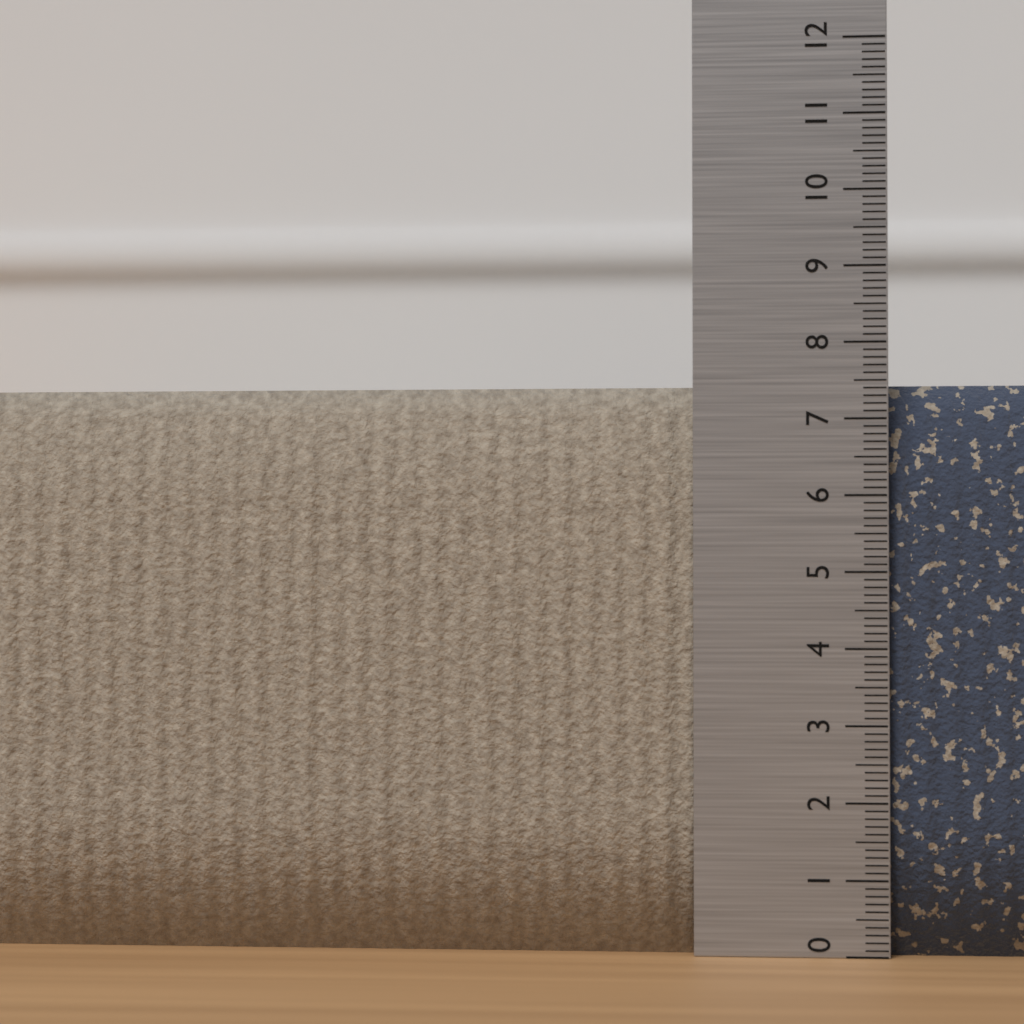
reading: 7.5 (no unit)
